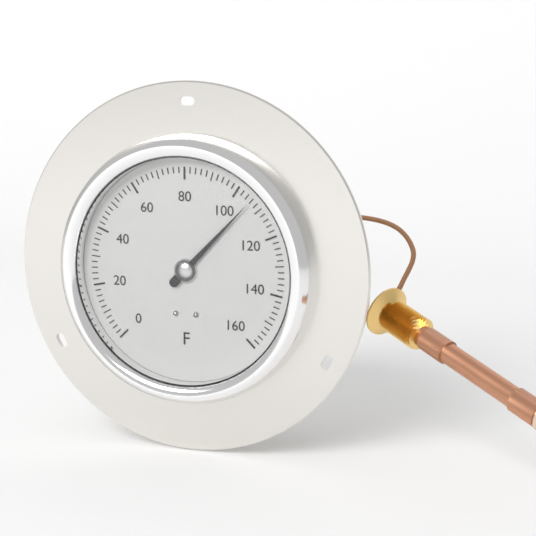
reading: 106 °F
